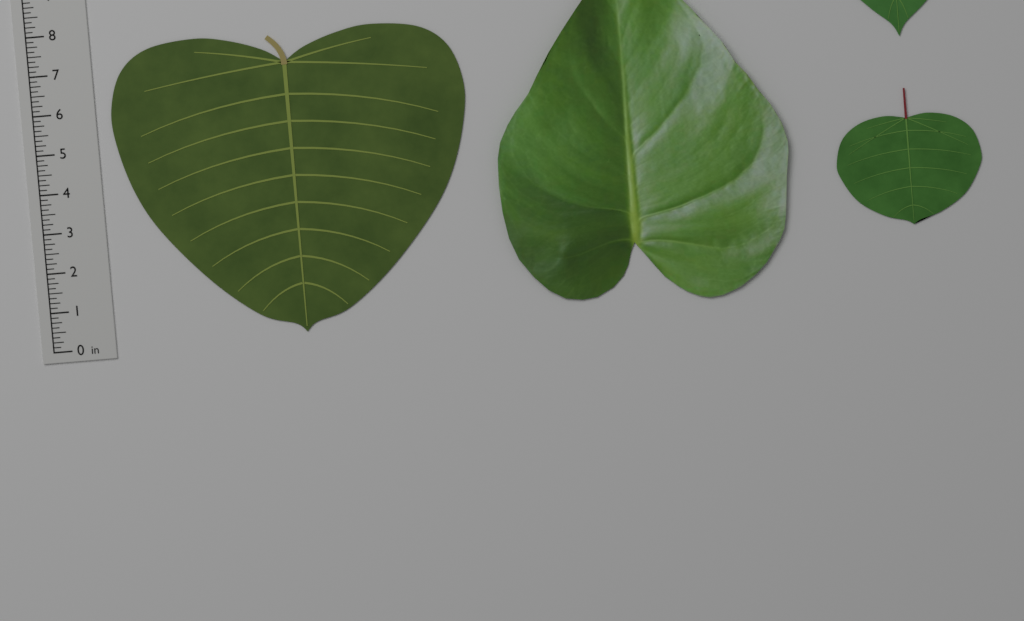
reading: 7.625 in
